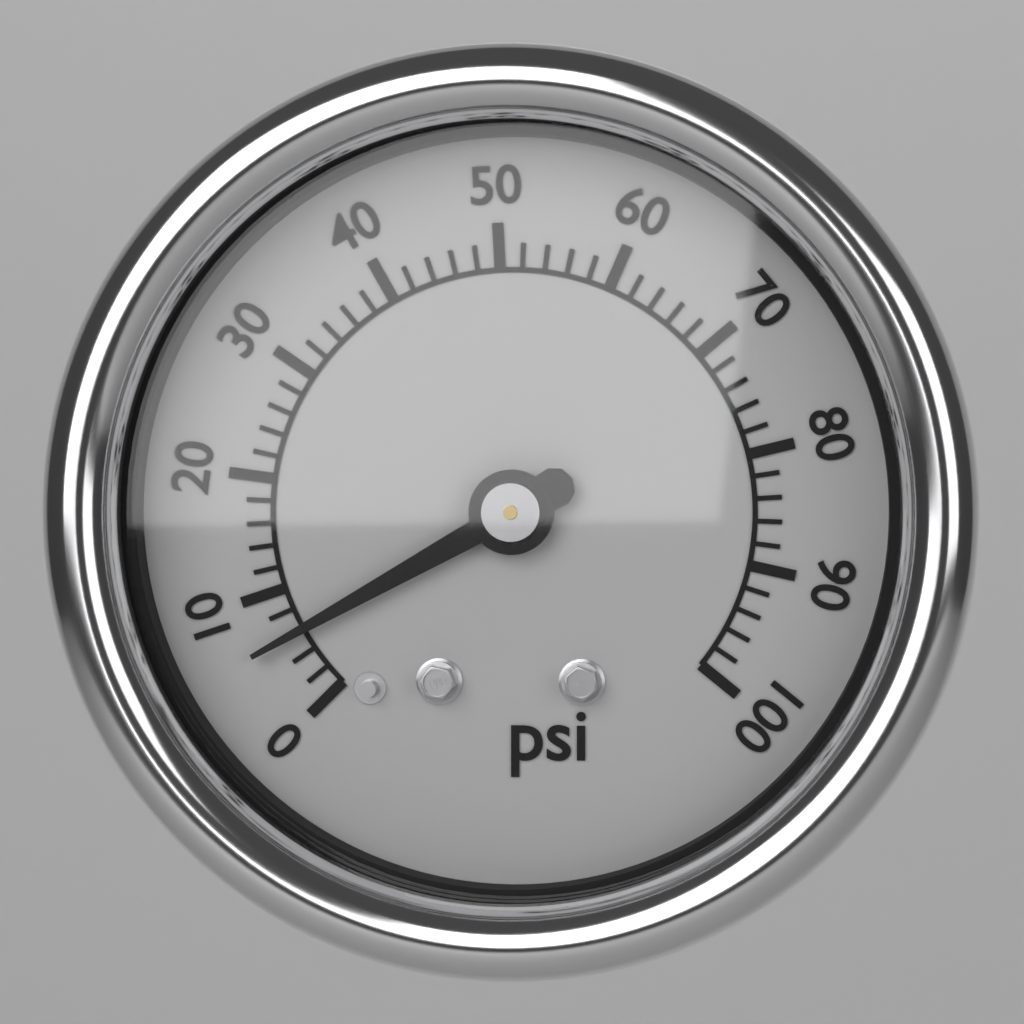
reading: 6 psi
